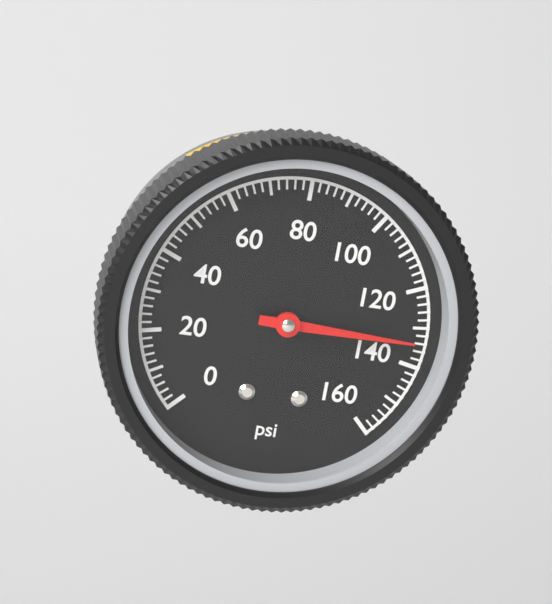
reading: 134 psi
